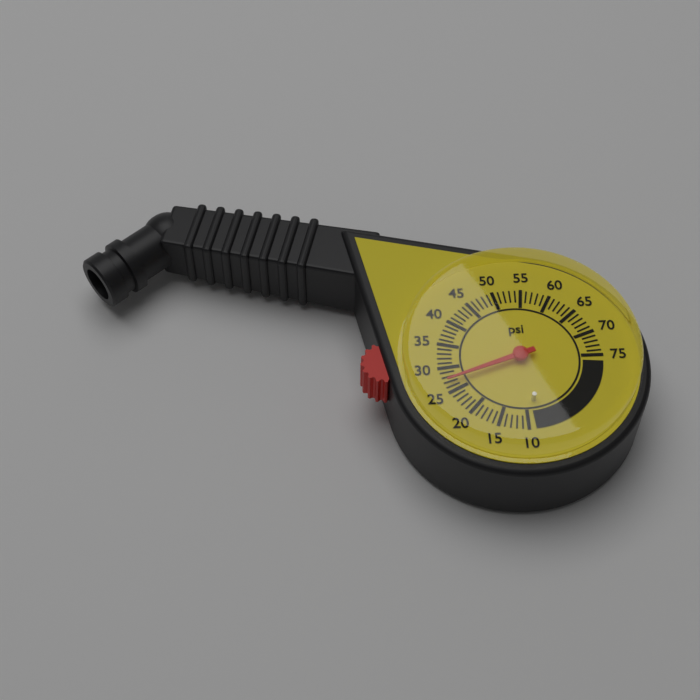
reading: 27 psi
